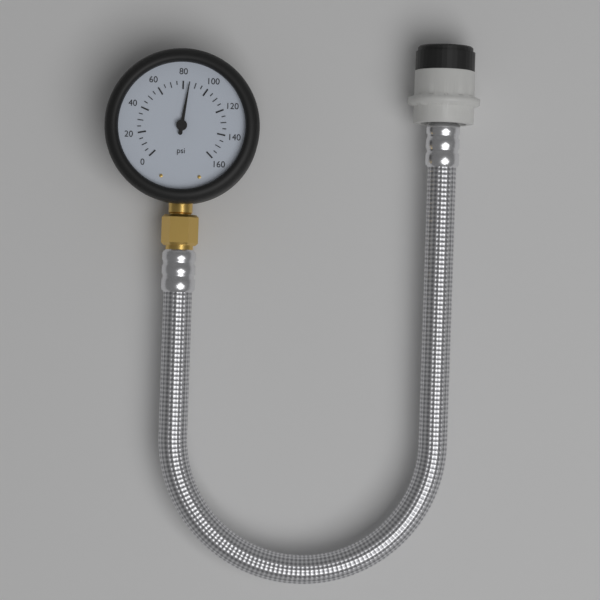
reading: 85 psi
